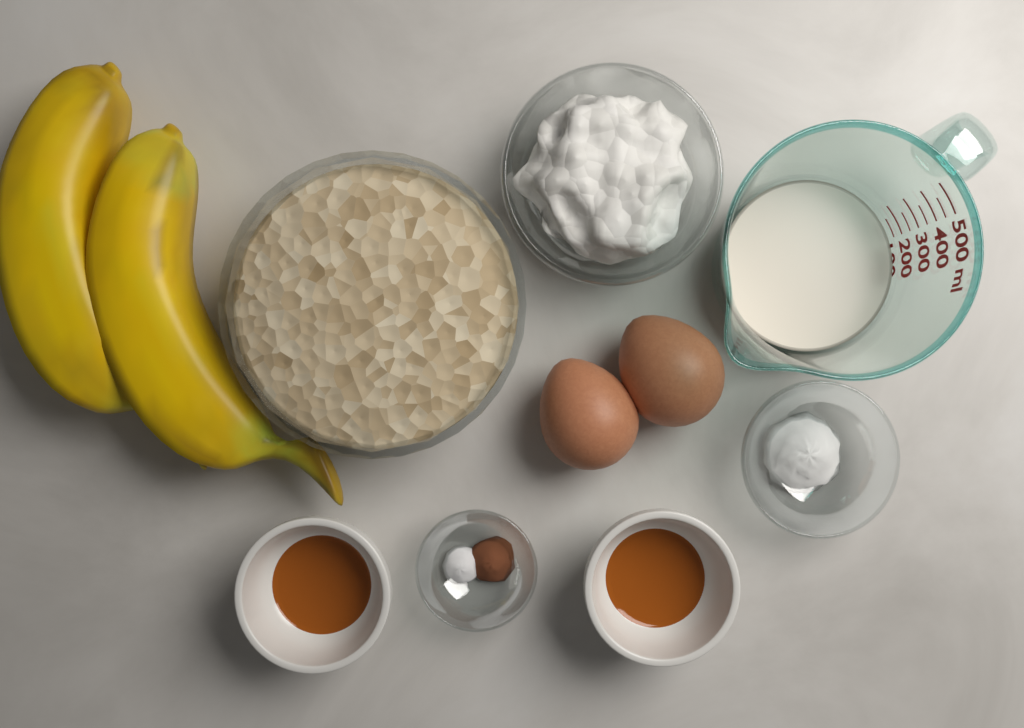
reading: 120 ml
